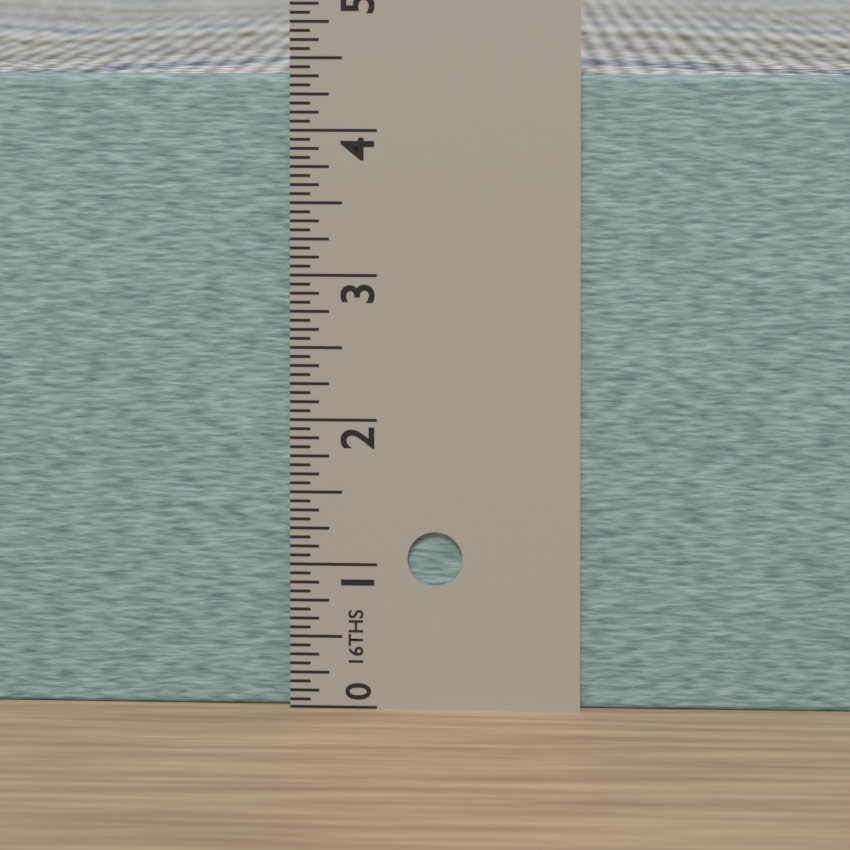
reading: 4.3750 in
